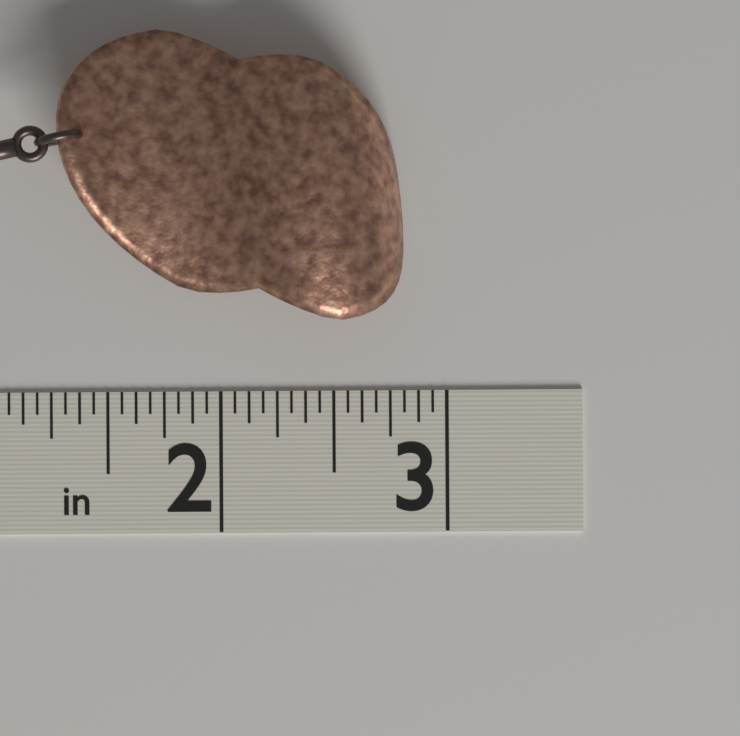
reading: 2.8125 in
